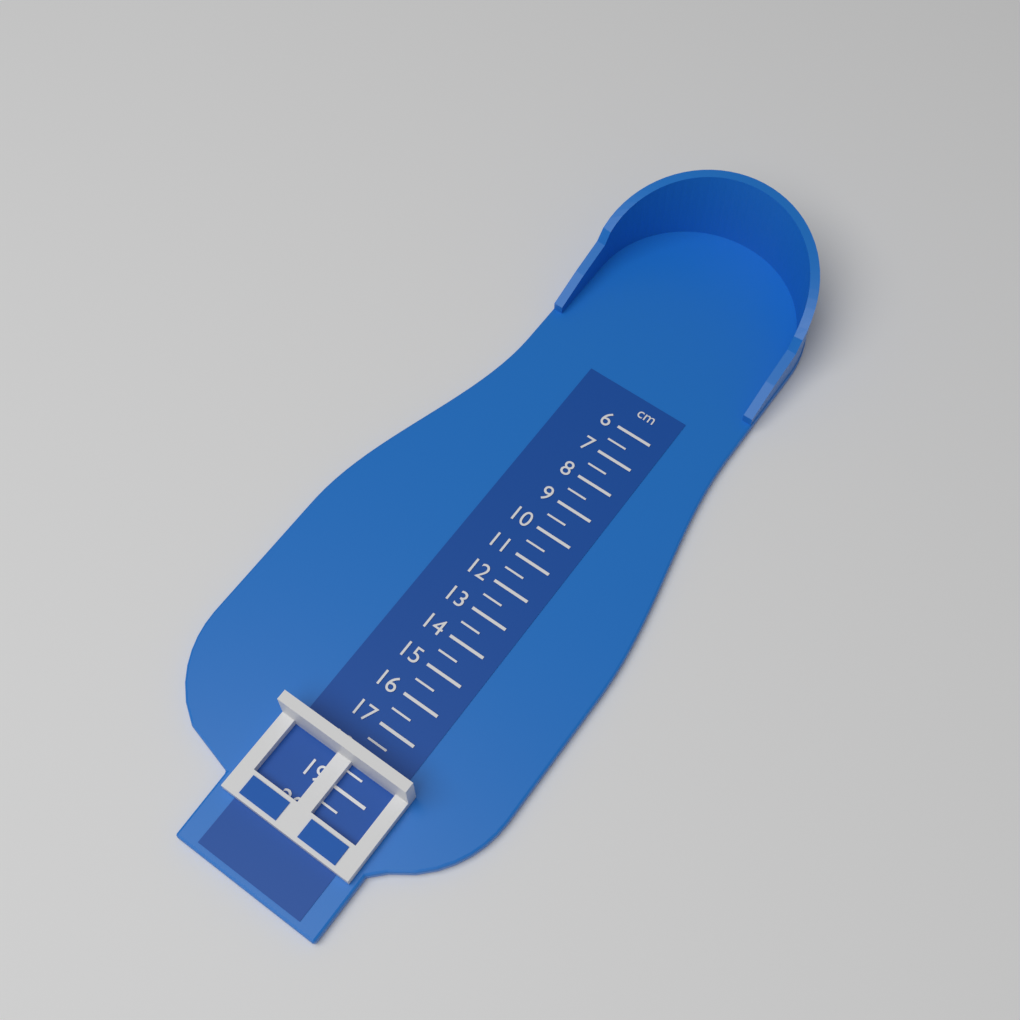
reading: 18.0 cm
